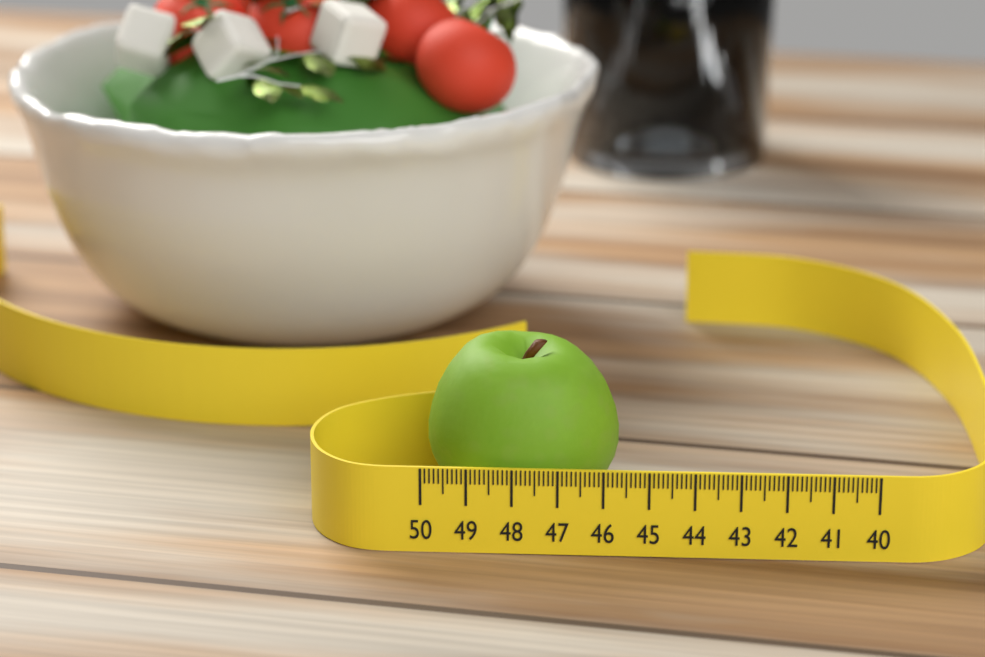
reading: 45.7 (no unit)
